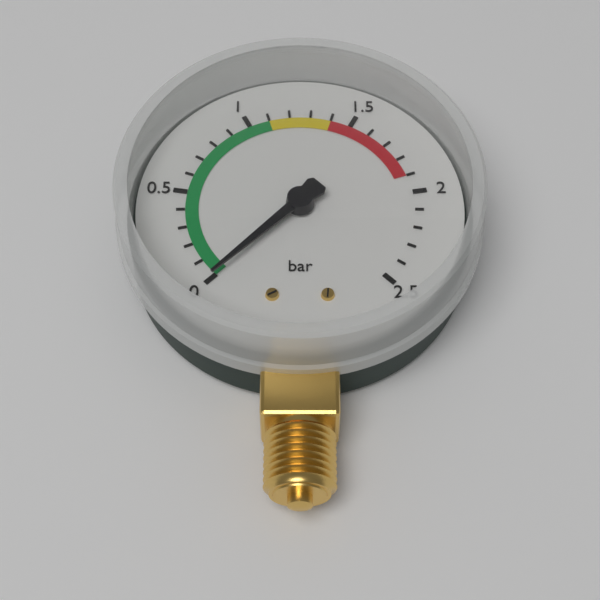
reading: 0.0 bar
